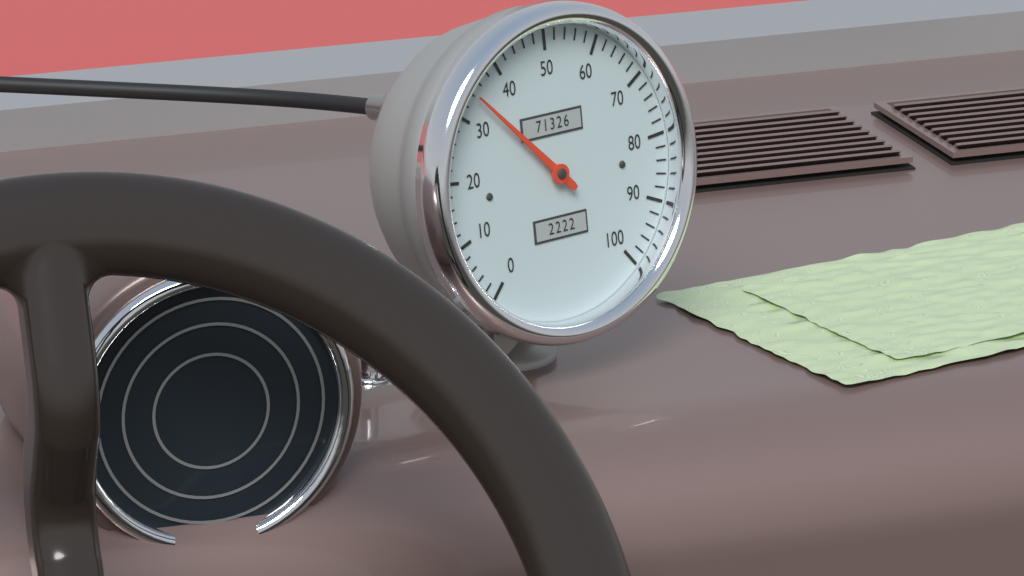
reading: 34 (no unit)
